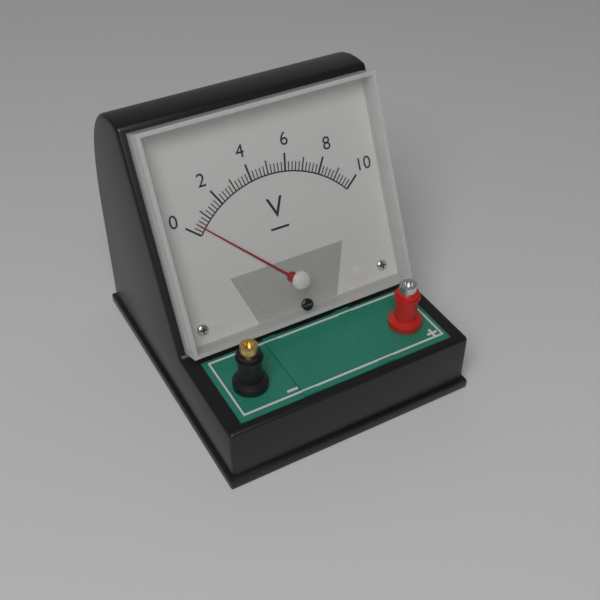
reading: 0.4 V
